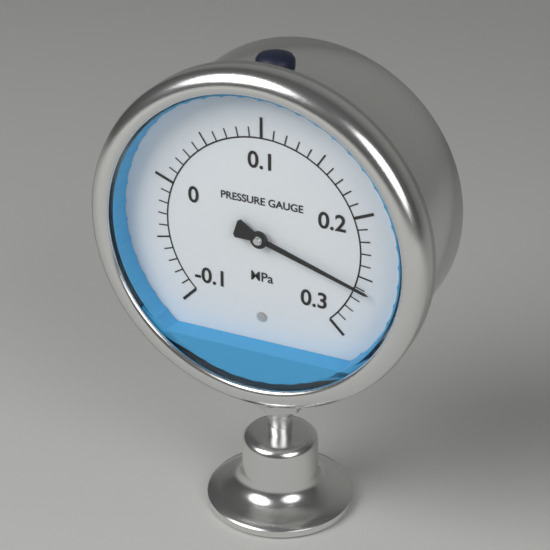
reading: 0.26 MPa
